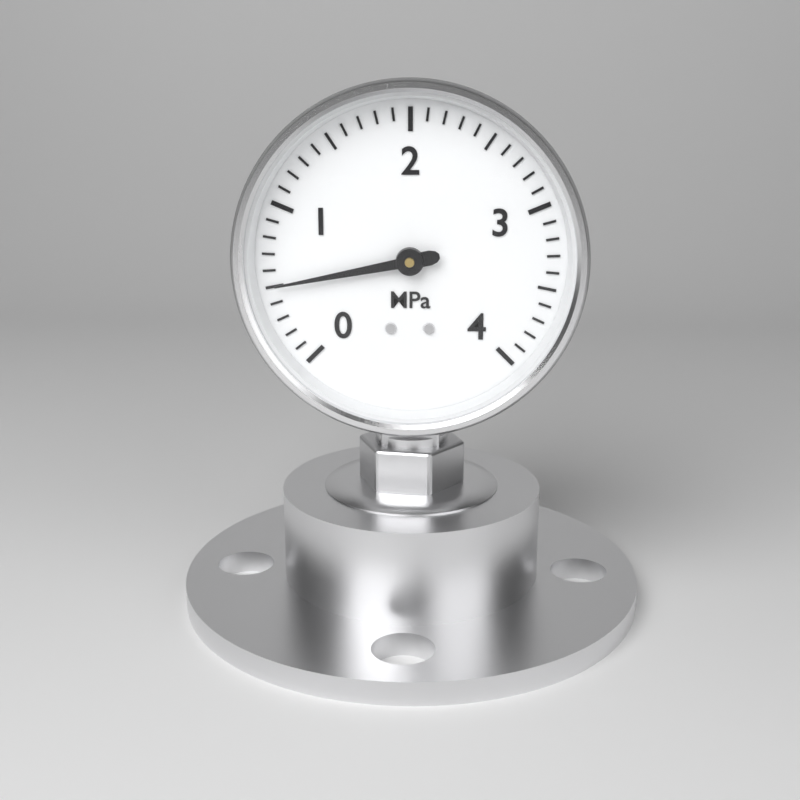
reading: 0.5 MPa
